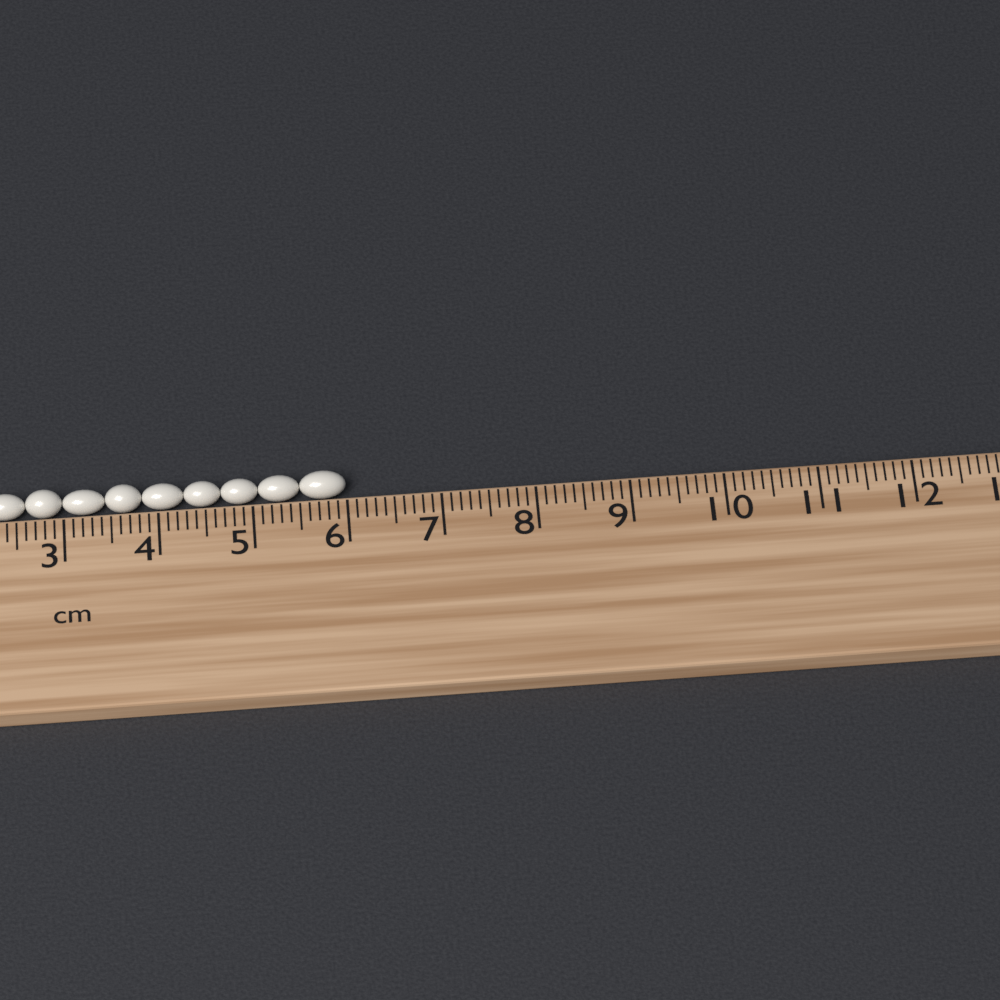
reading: 6.0 cm
